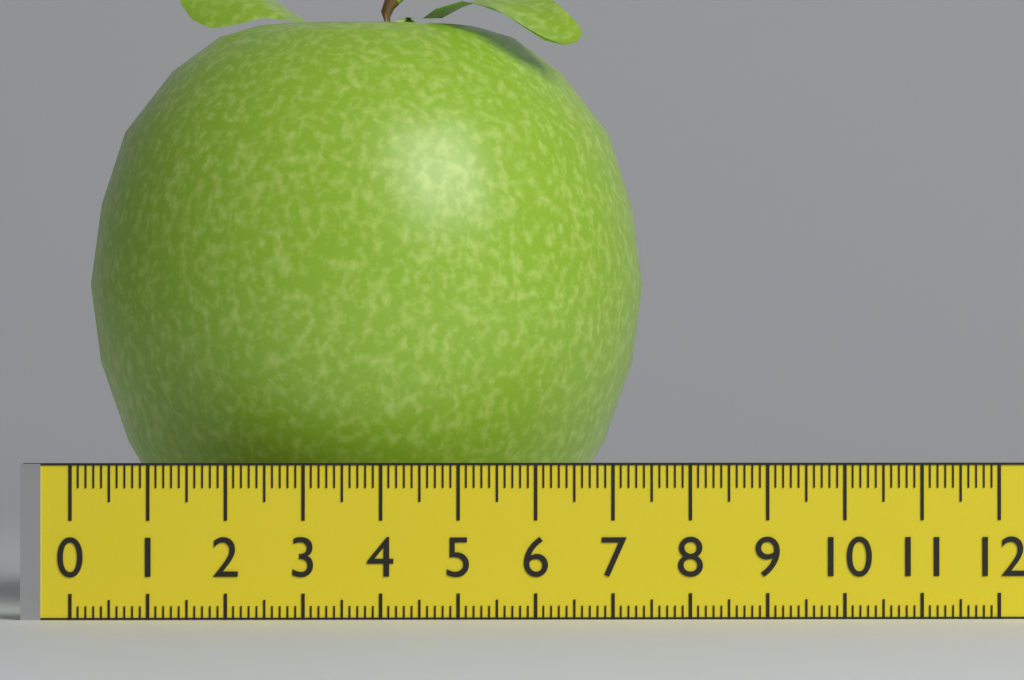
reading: 7.5 (no unit)
